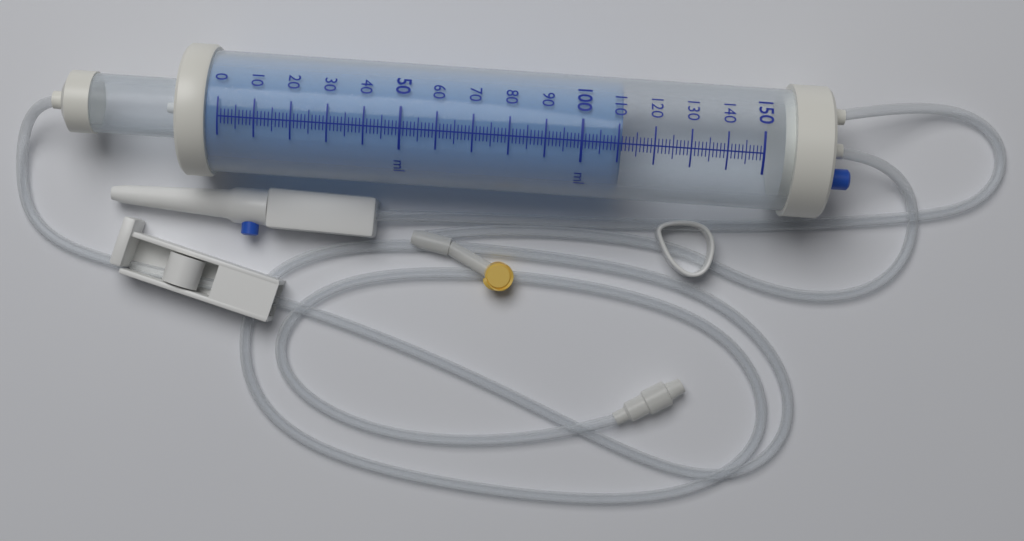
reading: 111 ml
